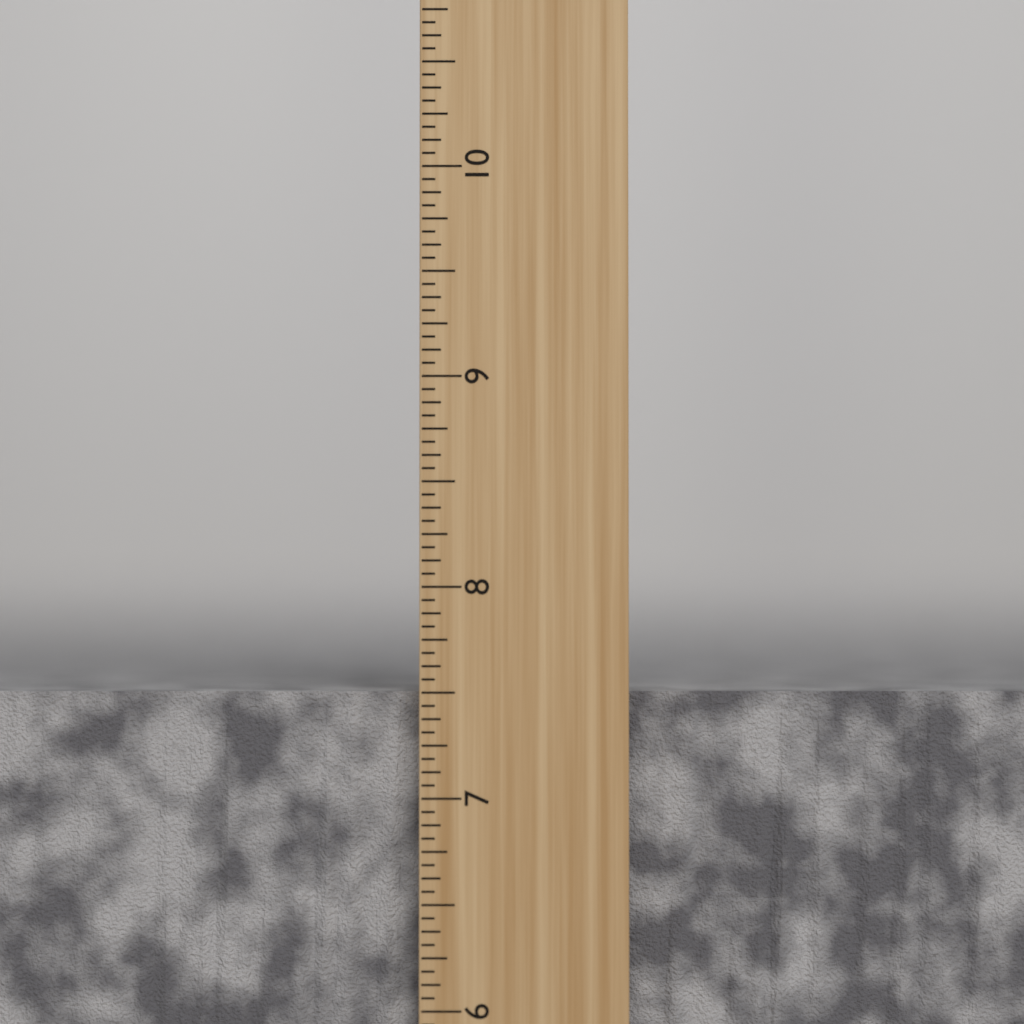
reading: 7.5000 inch
